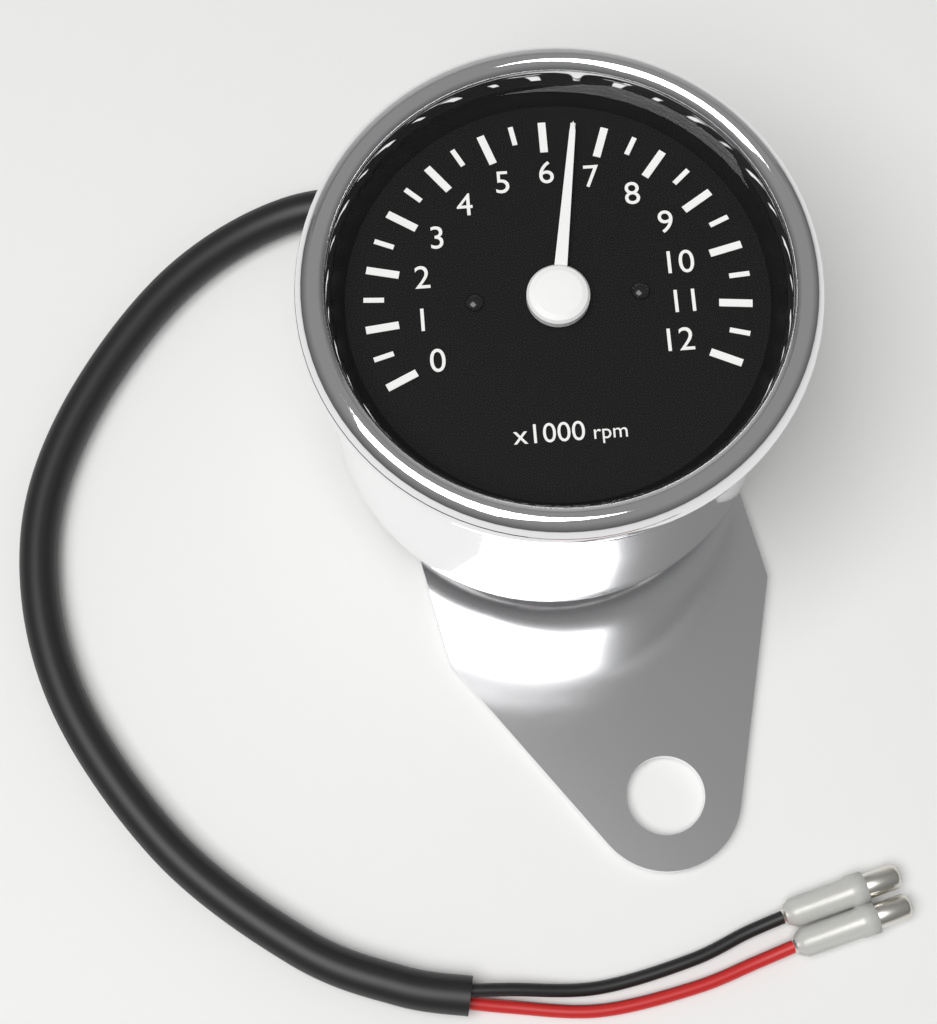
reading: 6500 rpm
